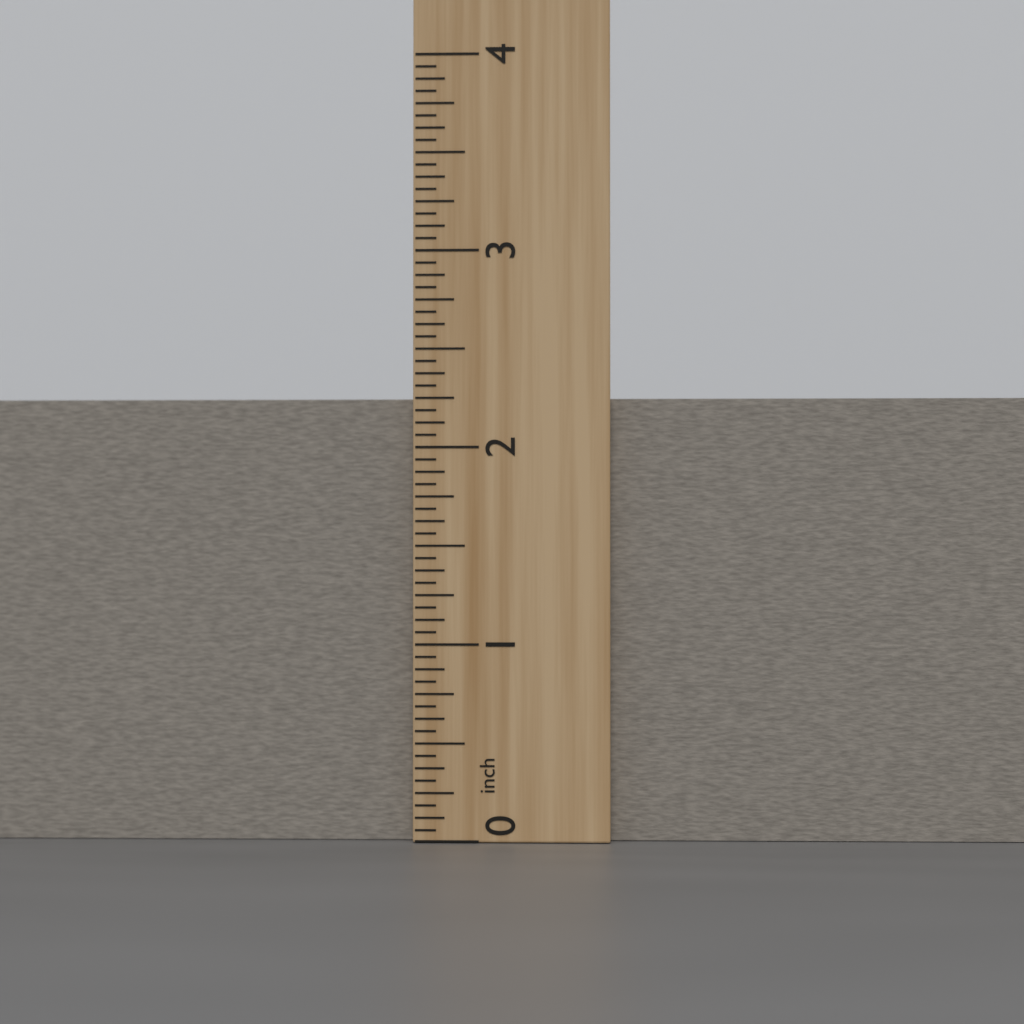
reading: 2.2500 inch
